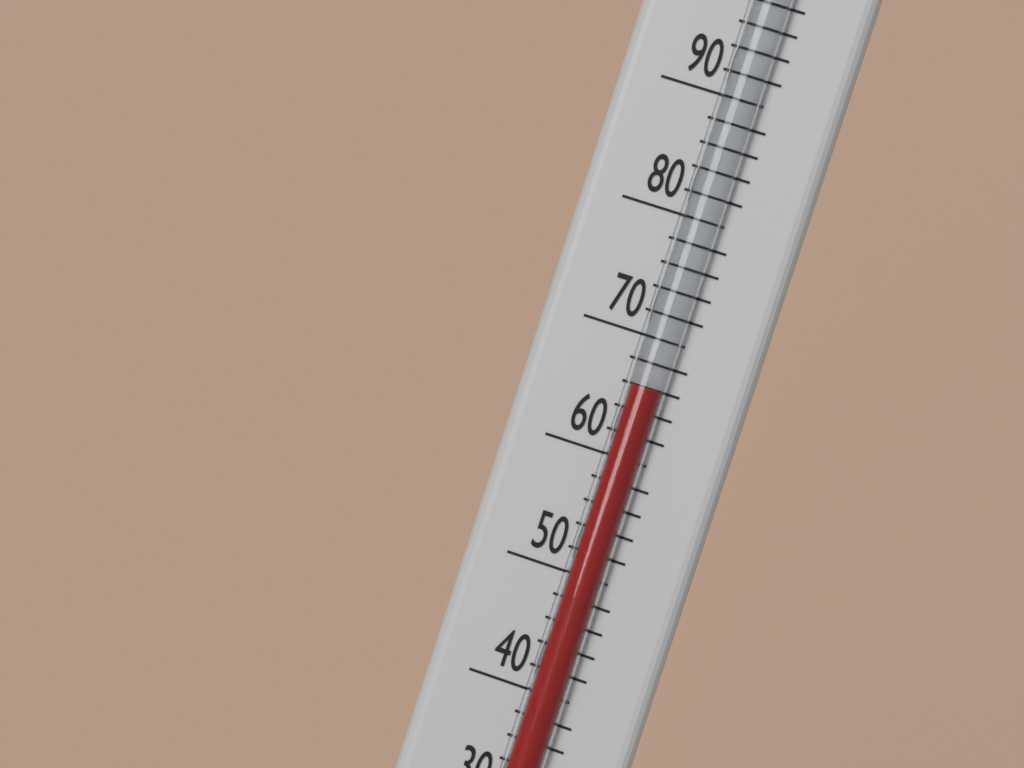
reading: 66 °F
